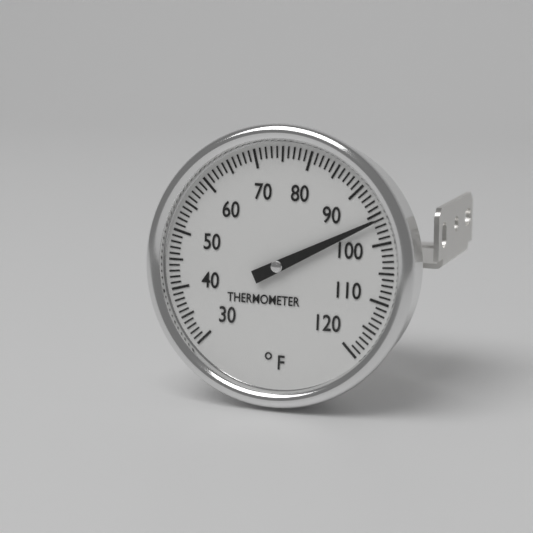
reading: 96 °F
